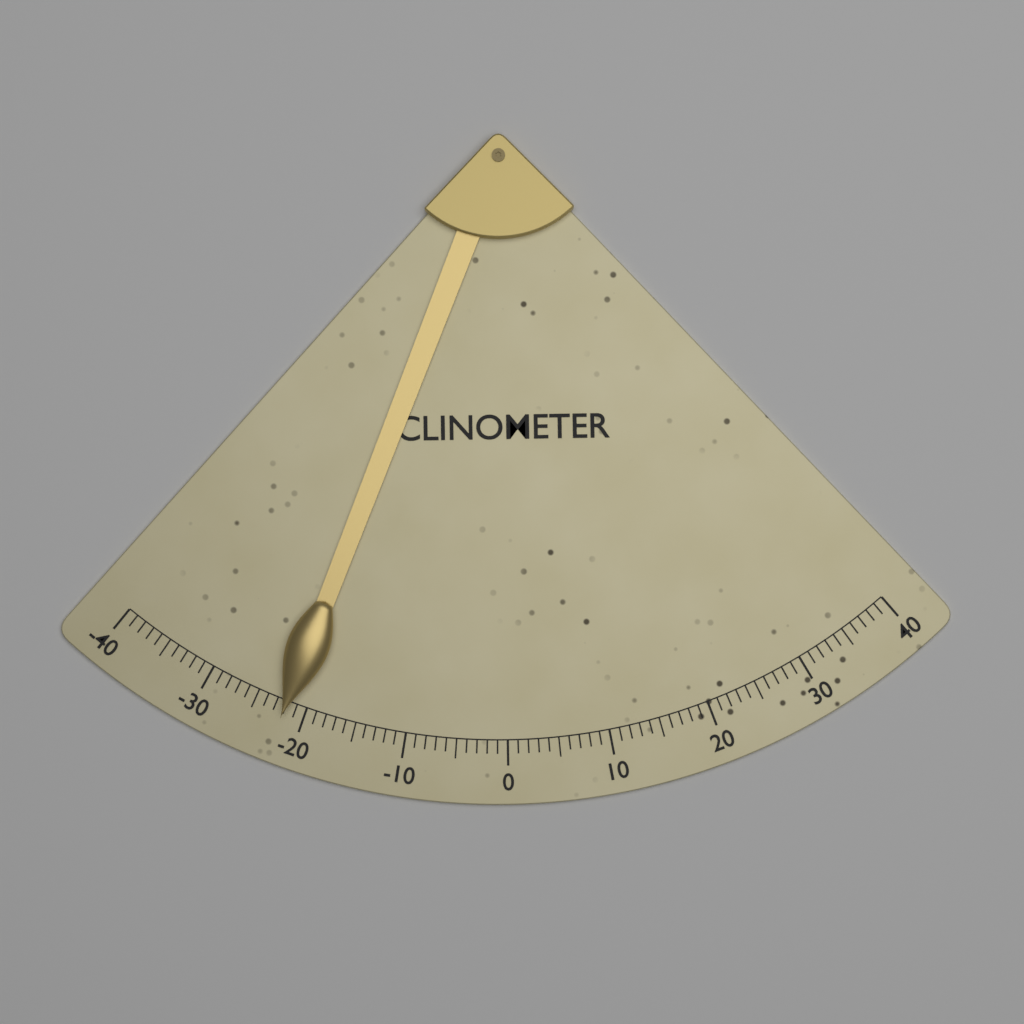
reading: -22 (no unit)
